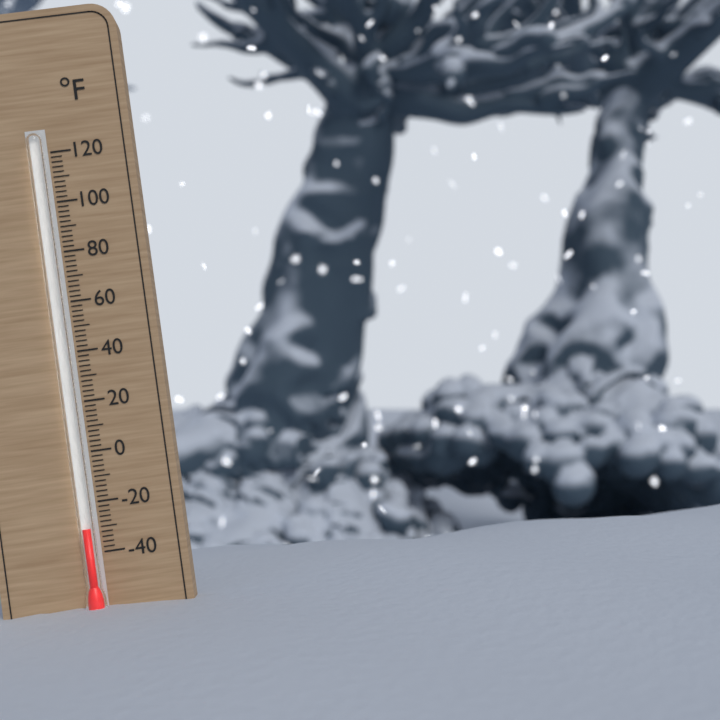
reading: -30 °F
